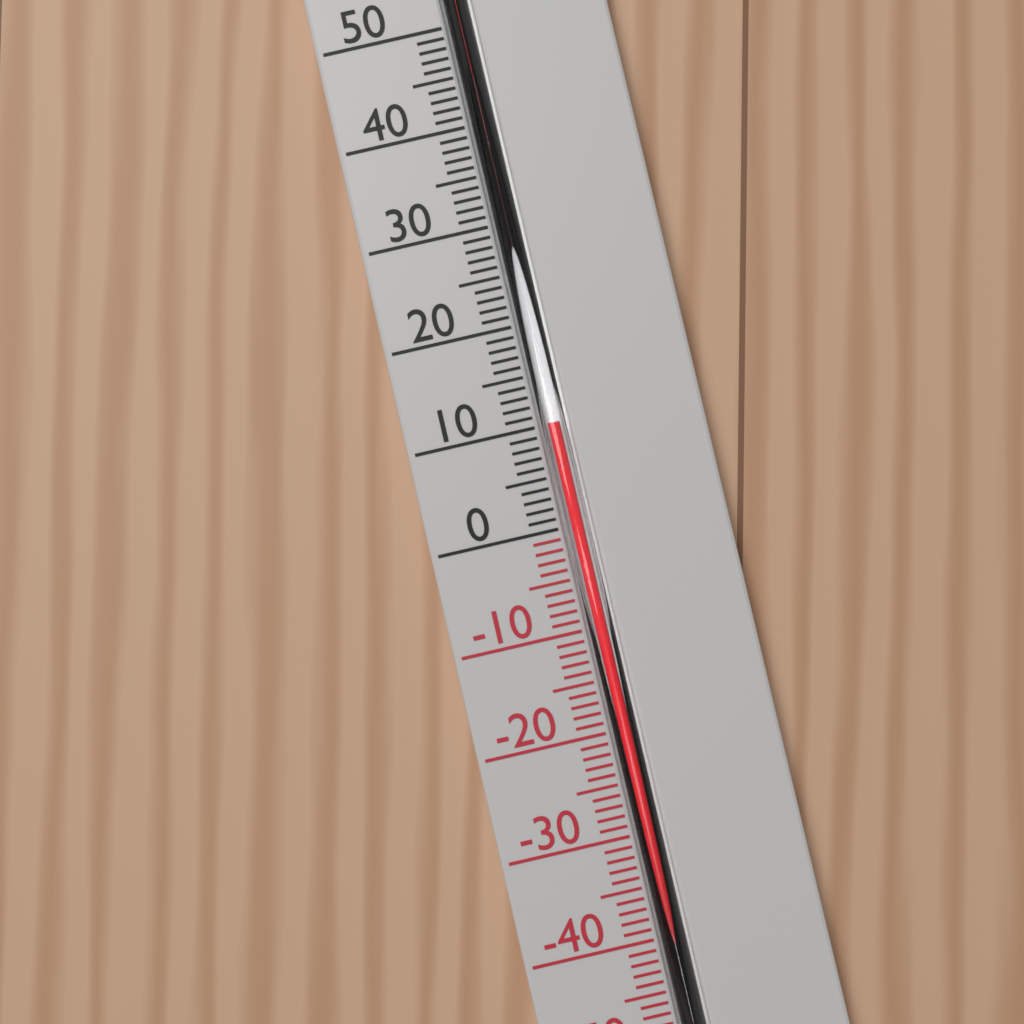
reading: 10 °C
